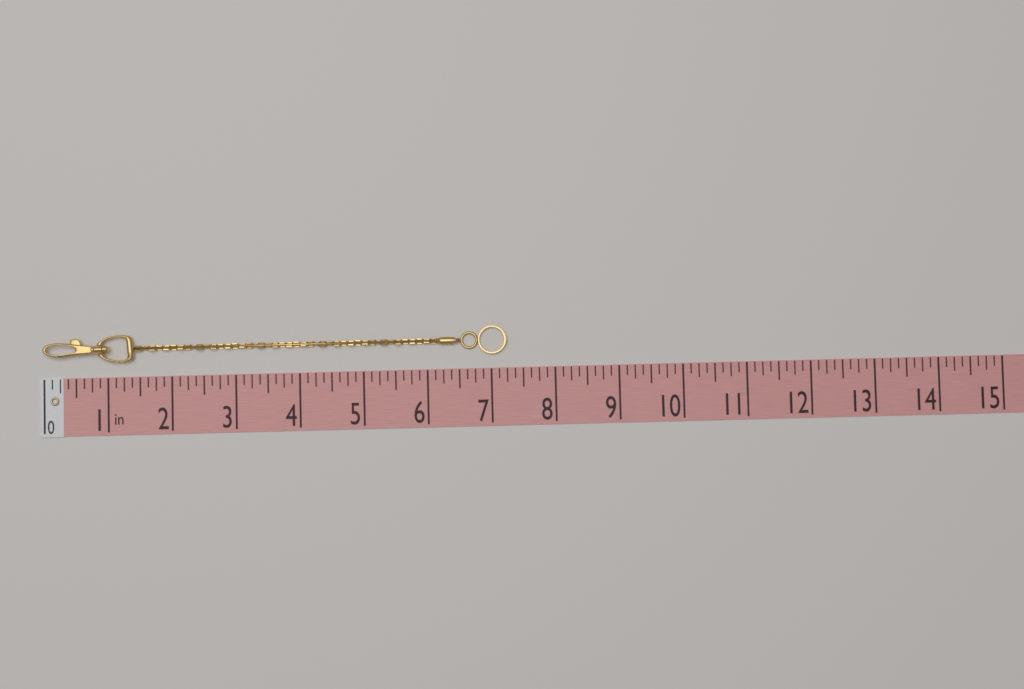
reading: 7.250 in
